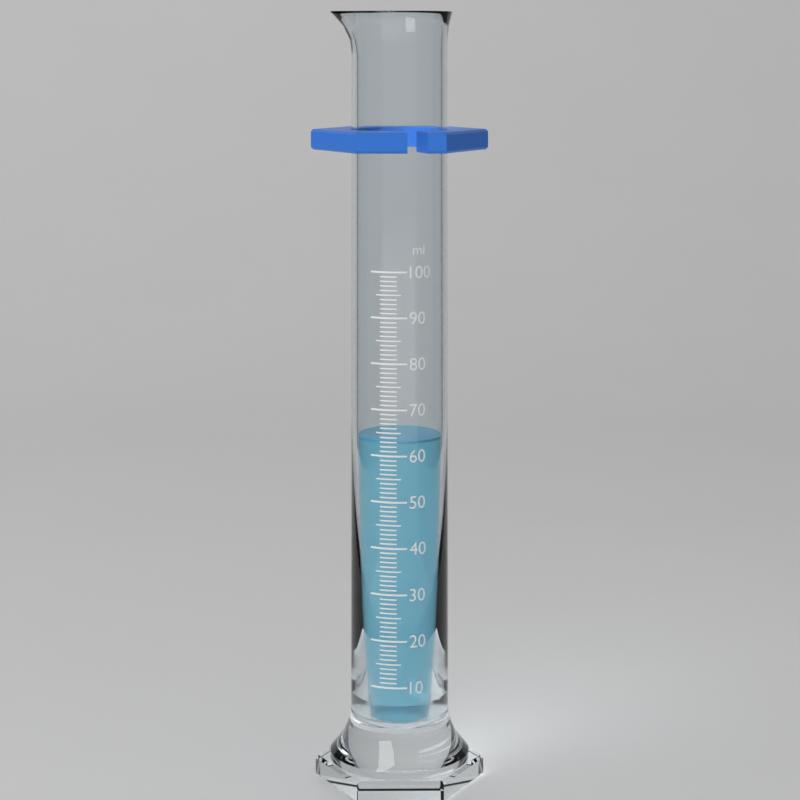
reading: 63 ml
